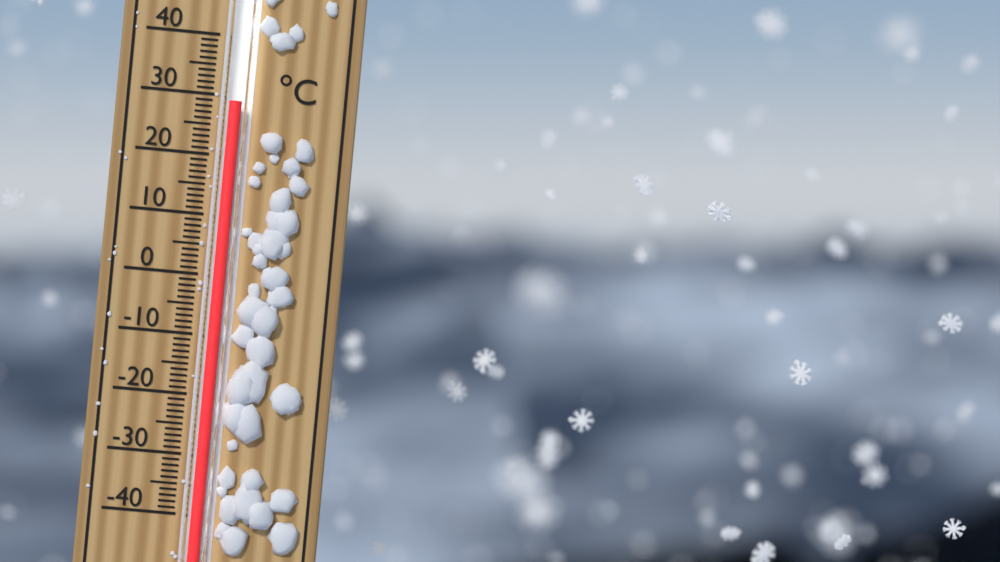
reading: 29 °C
